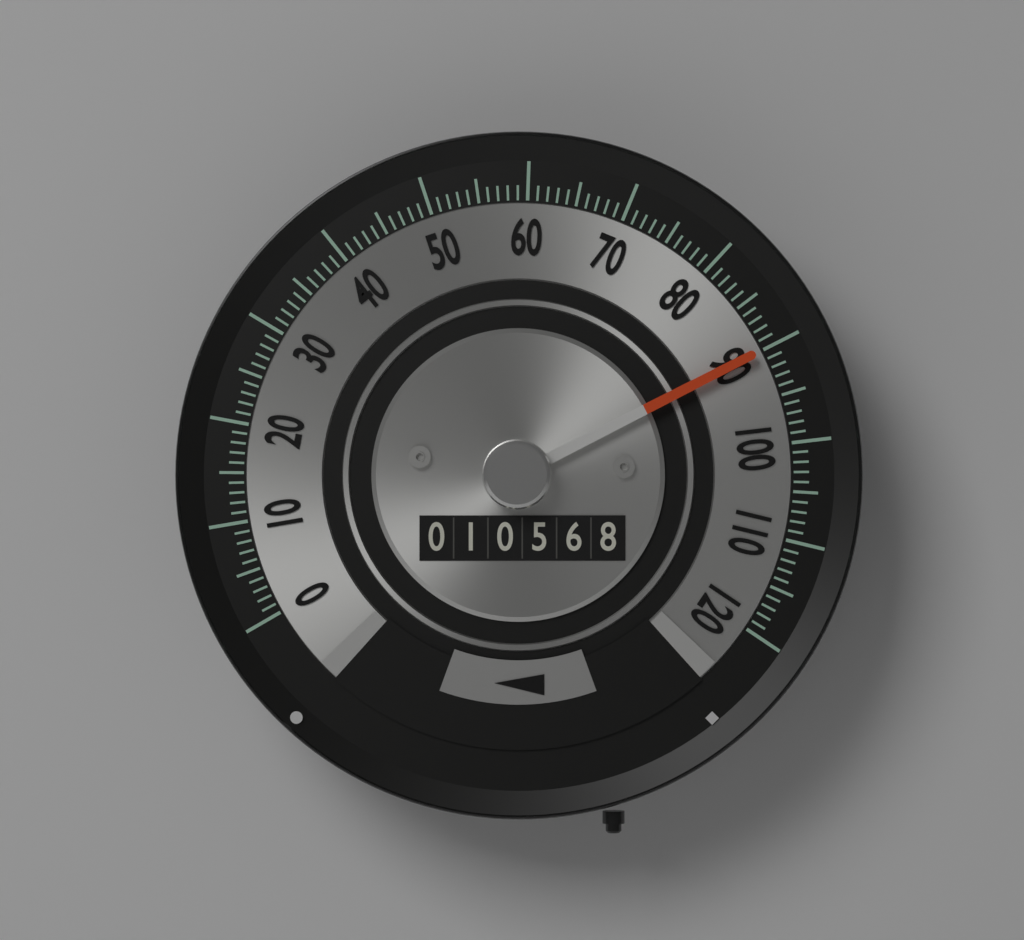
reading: 90 (no unit)
